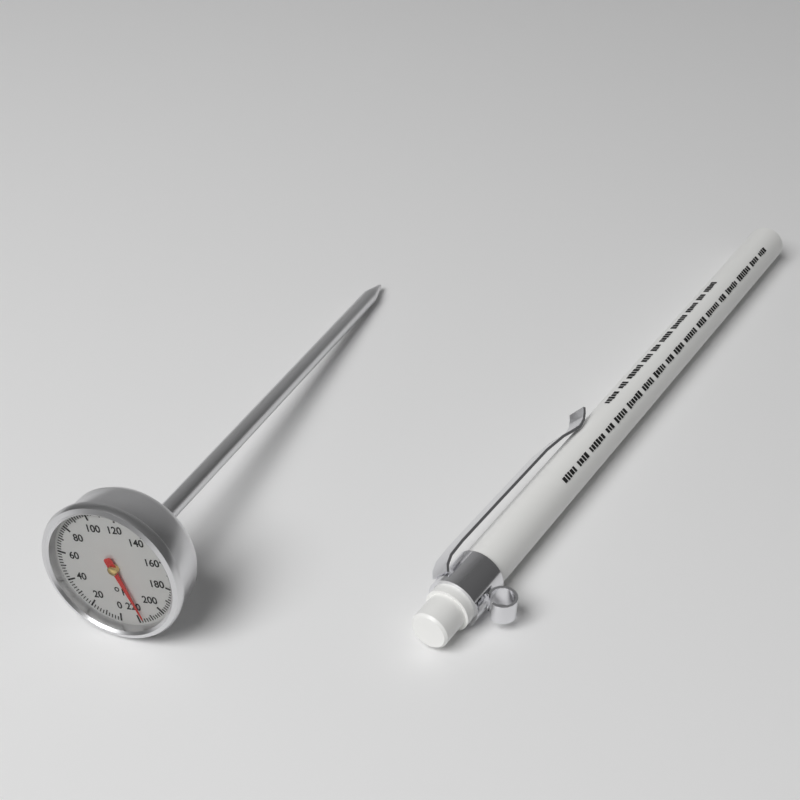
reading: 216 °F
